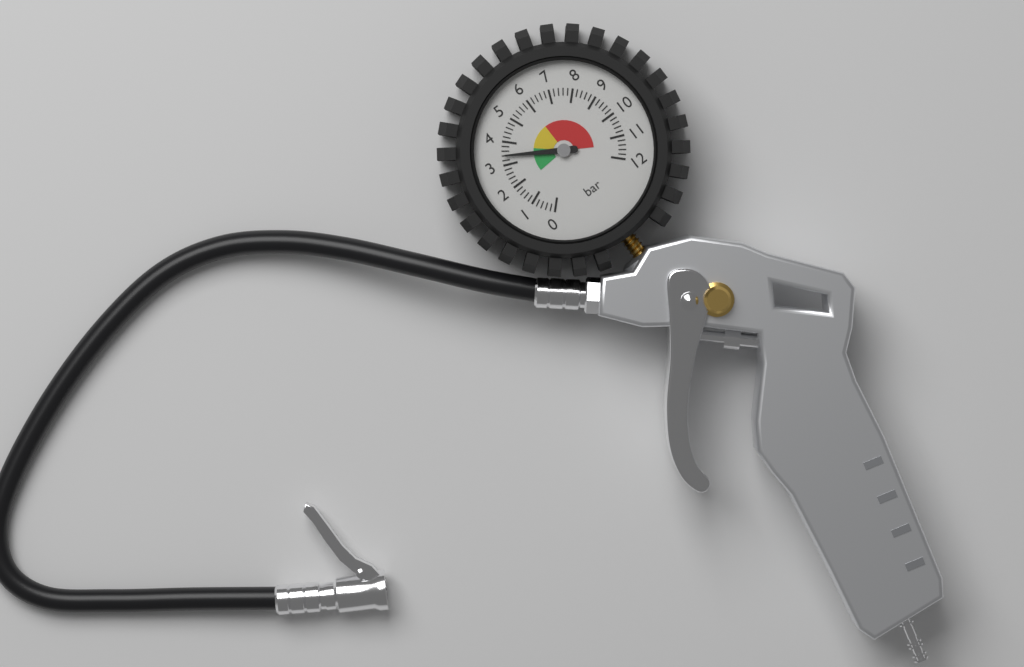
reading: 3.4 bar
